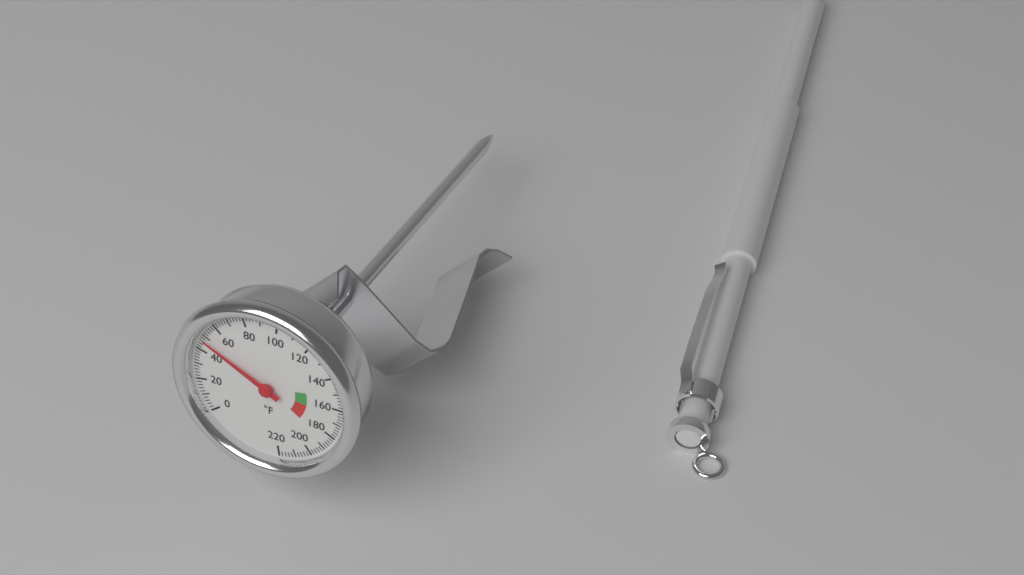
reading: 48 °F
